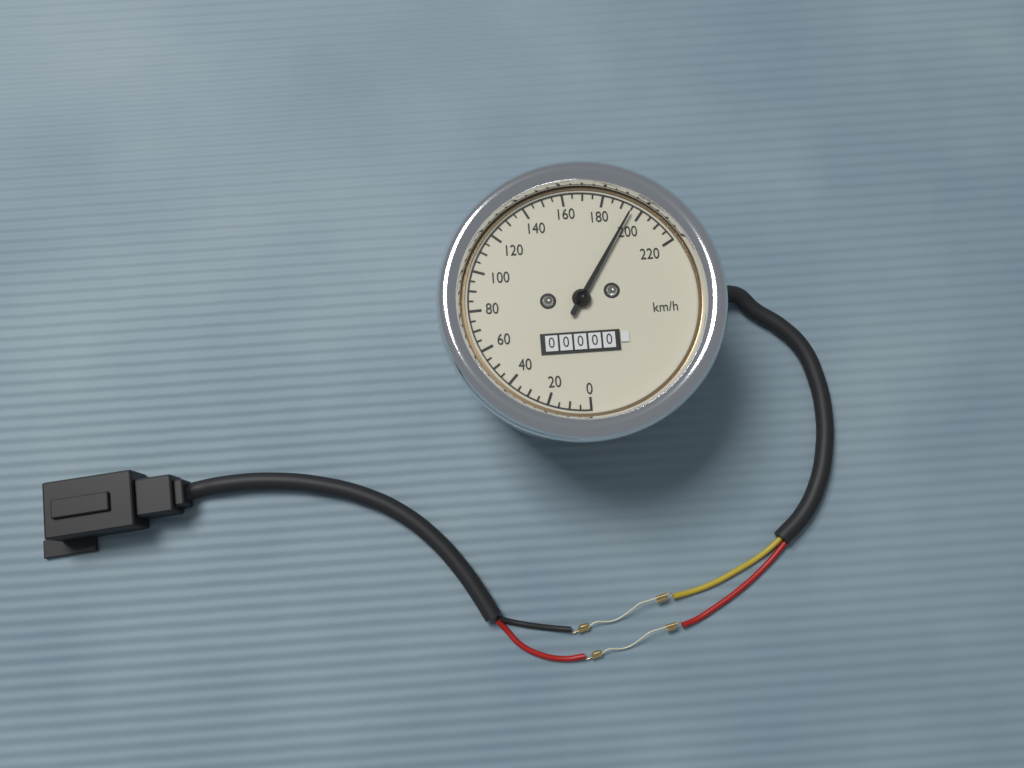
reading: 195 km/h
